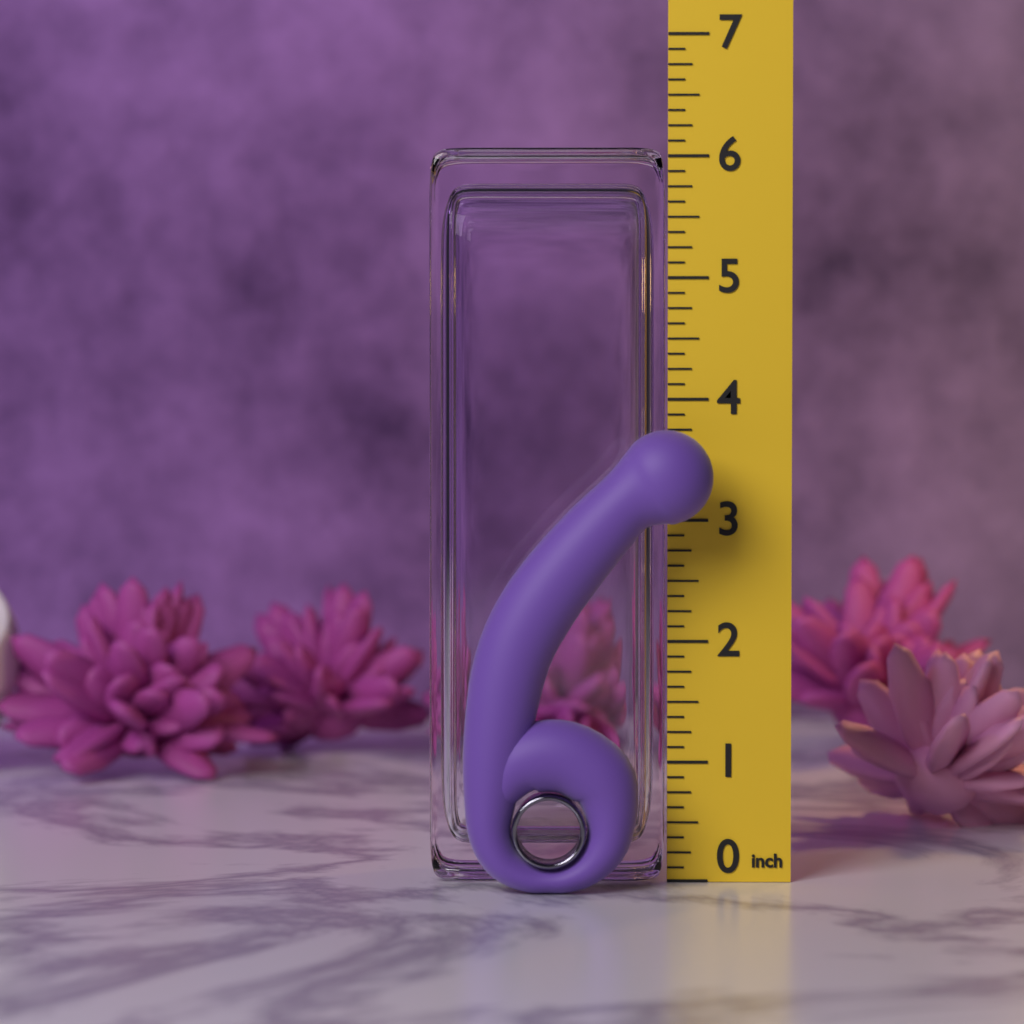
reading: 3.750 in
